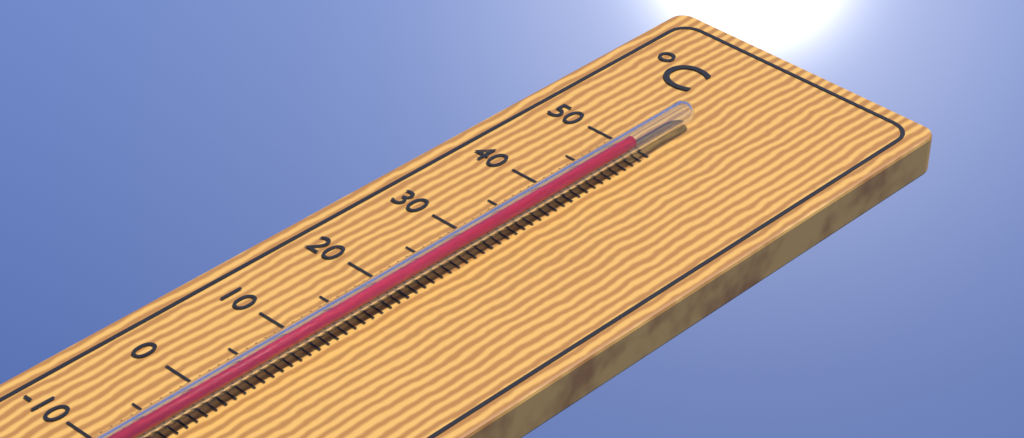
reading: 49 °C
